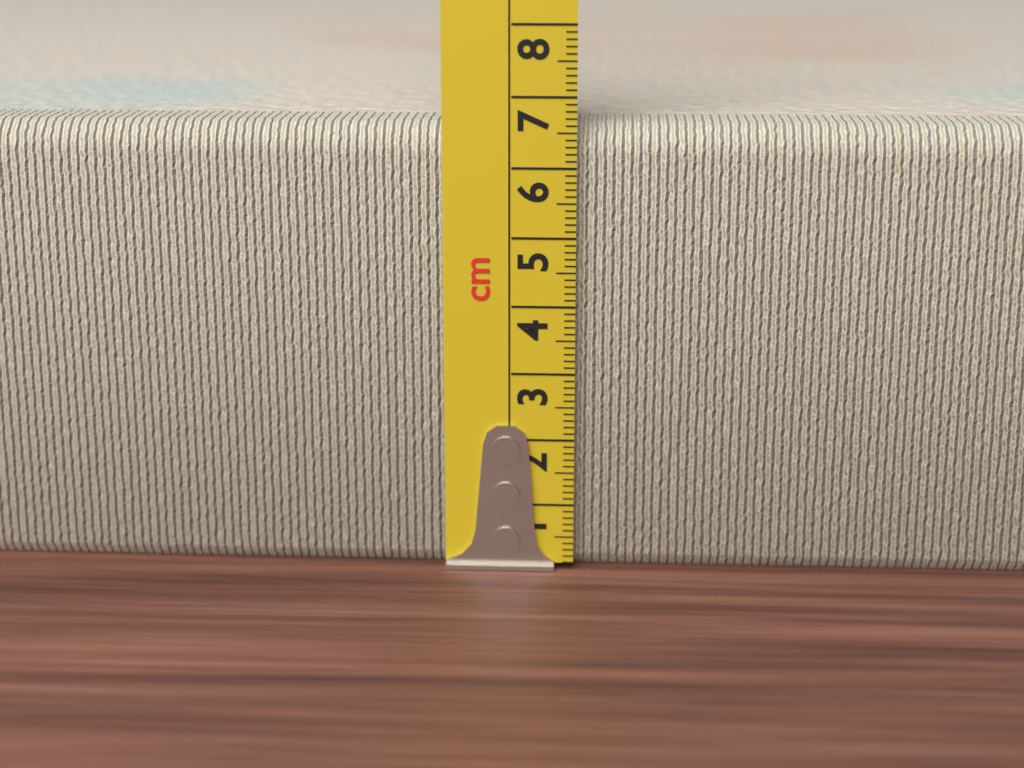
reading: 6.6 cm
